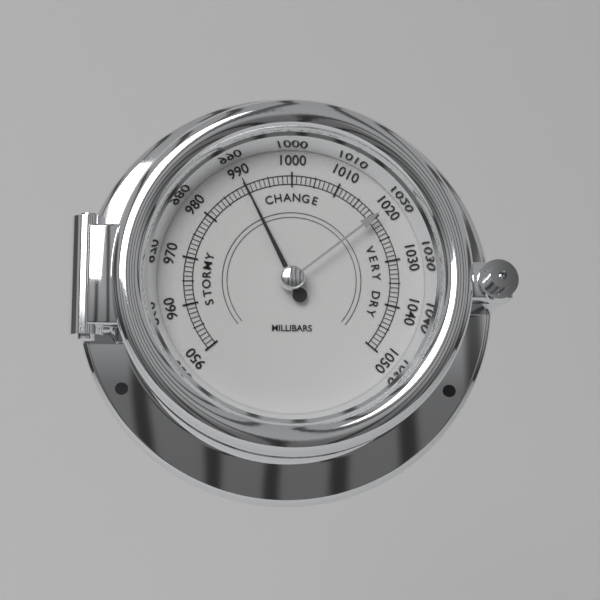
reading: 990 mbar
